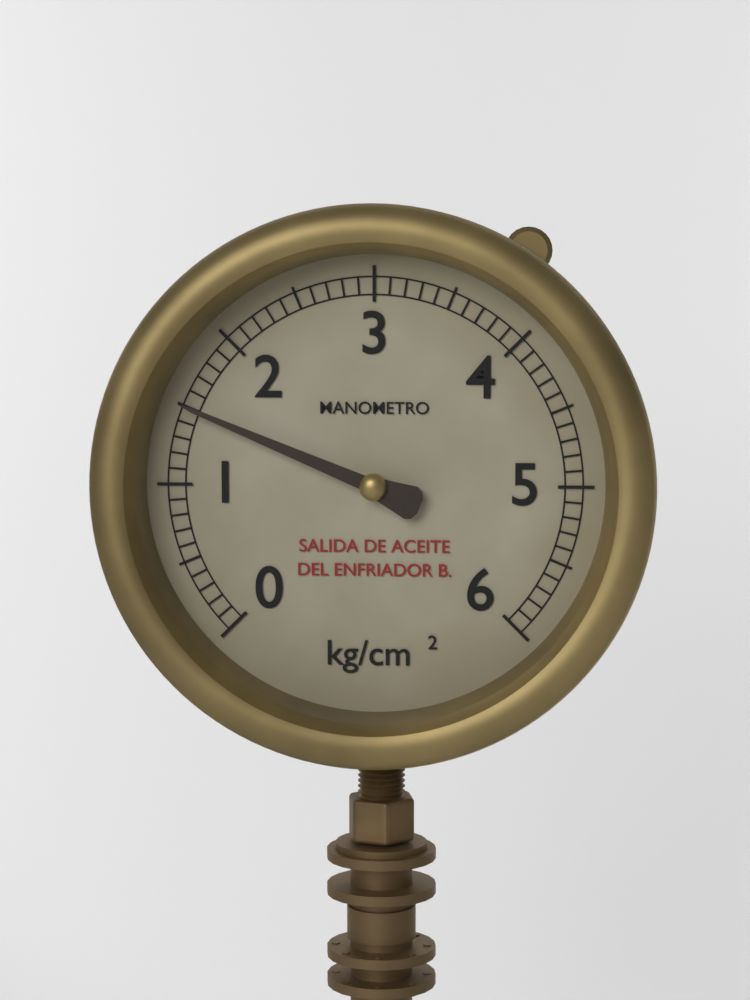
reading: 1.5 kg/cm²
